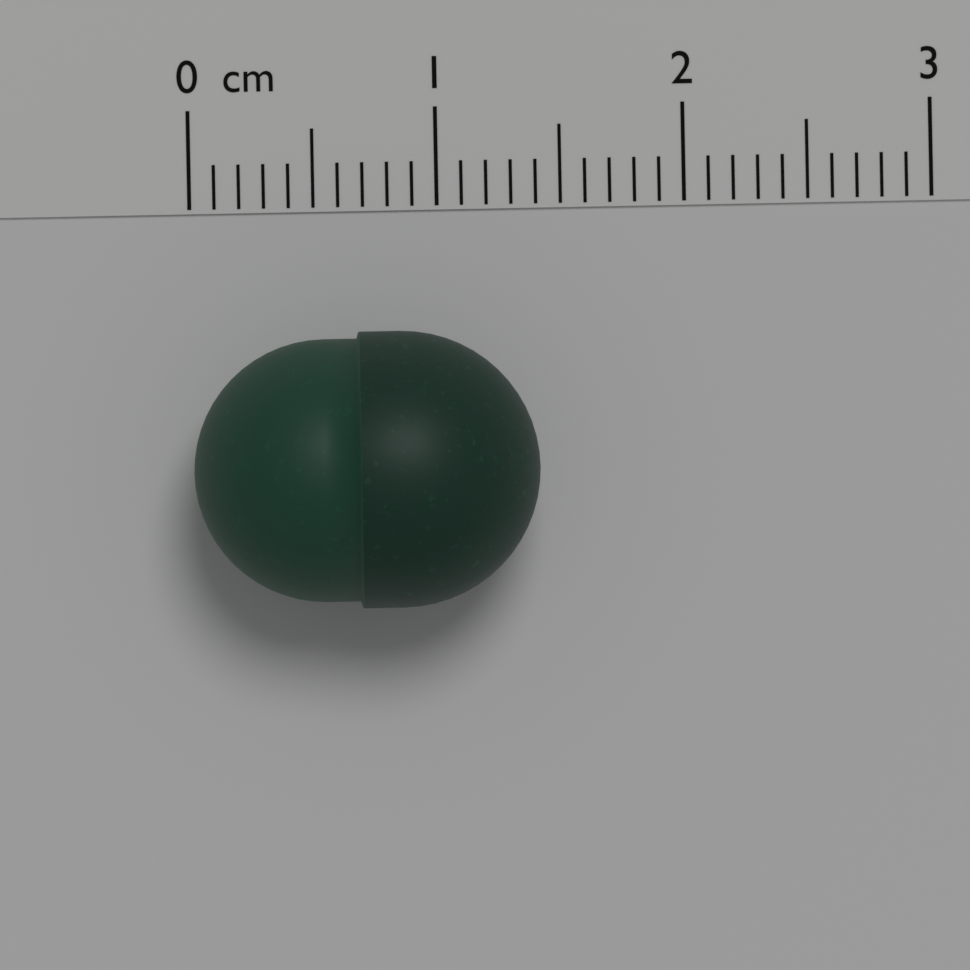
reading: 1.4 cm
